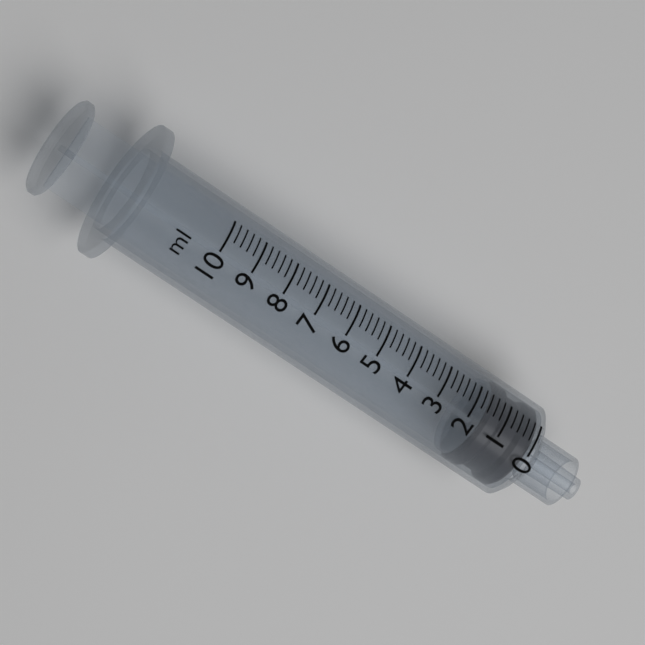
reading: 0.0 ml
